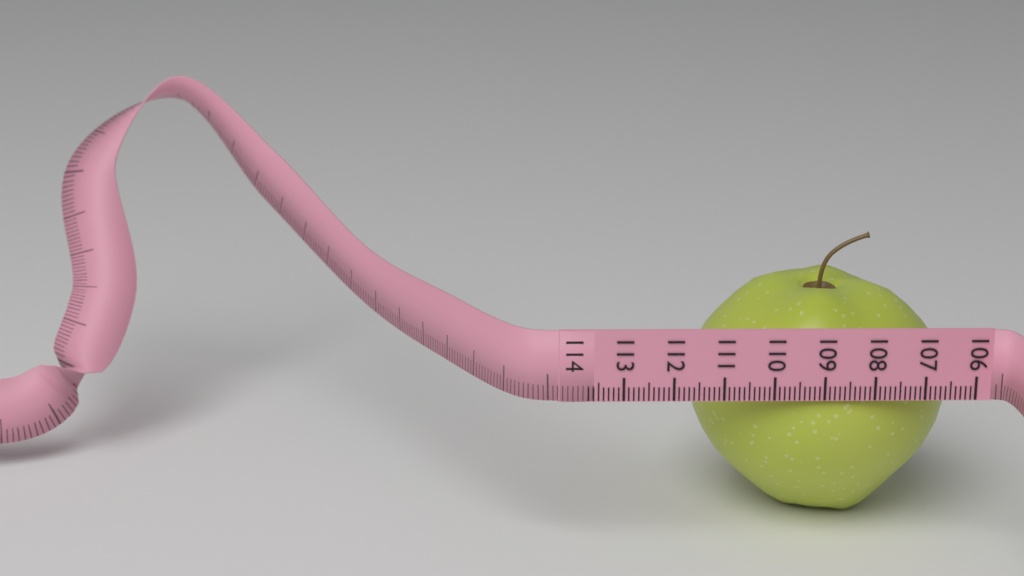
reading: 111.4 (no unit)
